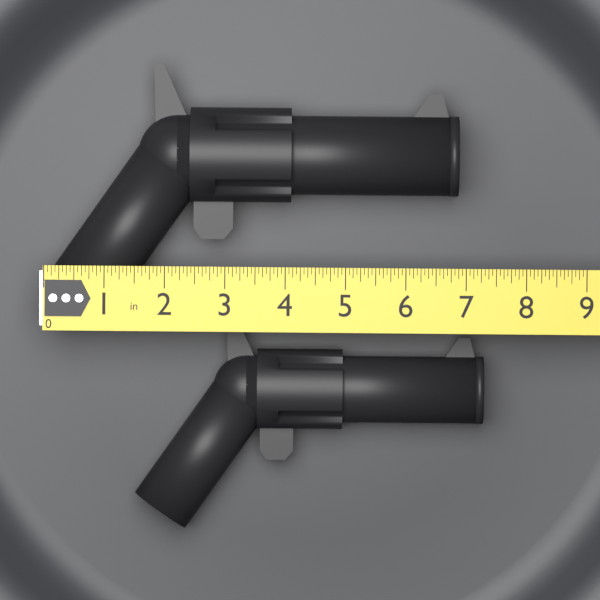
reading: 6.8750 in
